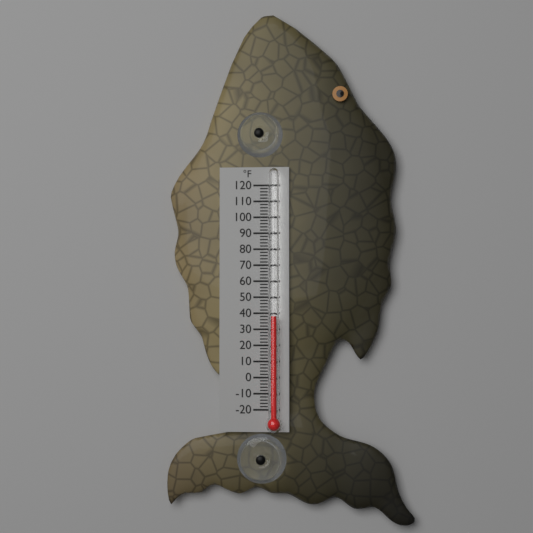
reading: 38 °F
